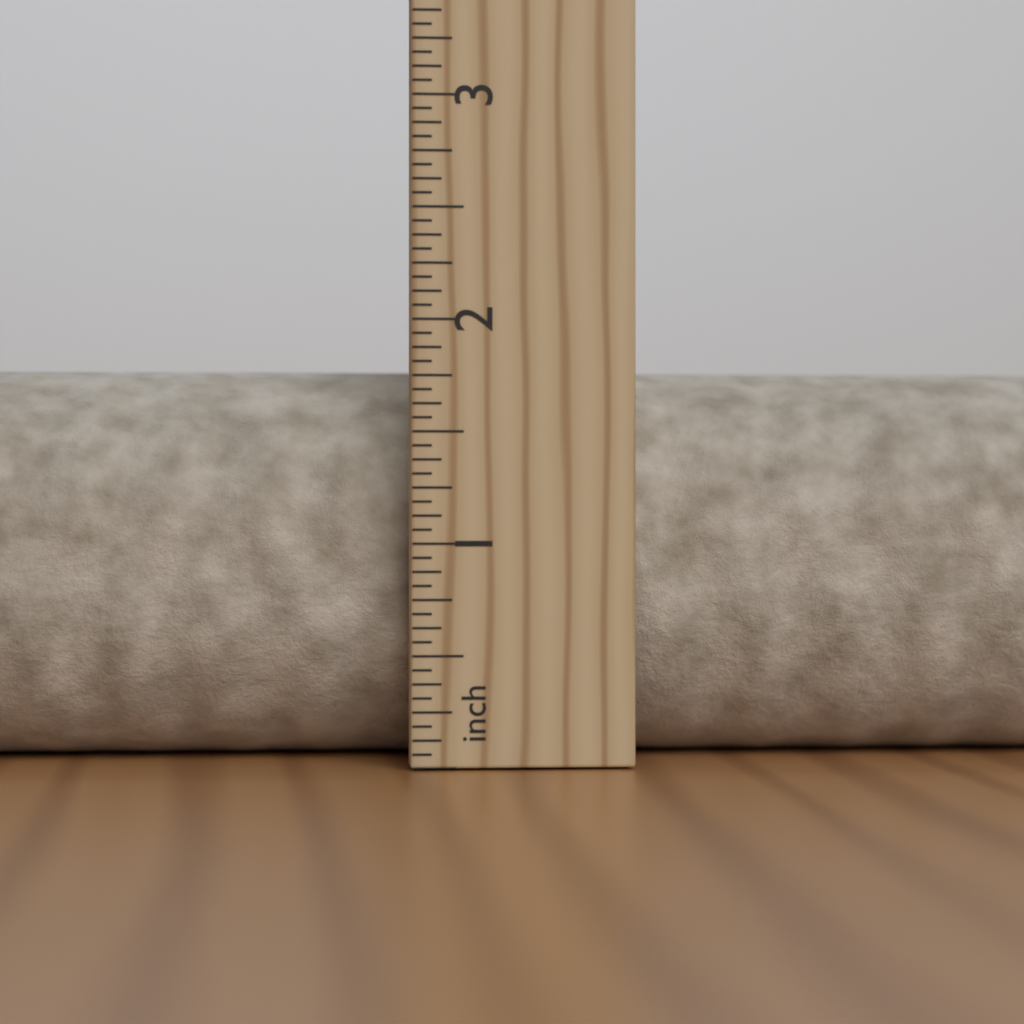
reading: 1.8125 in
